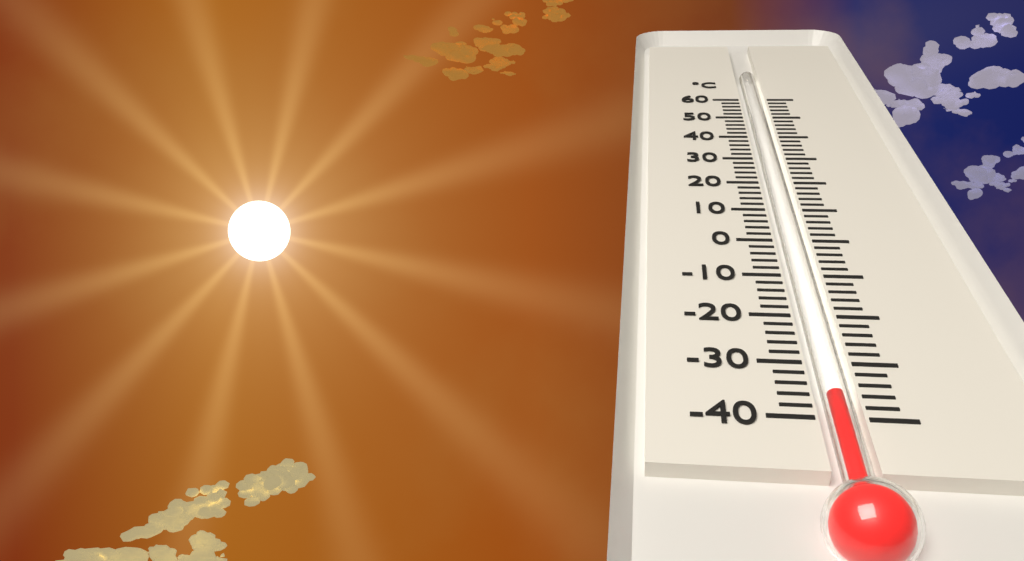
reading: -36 °C
